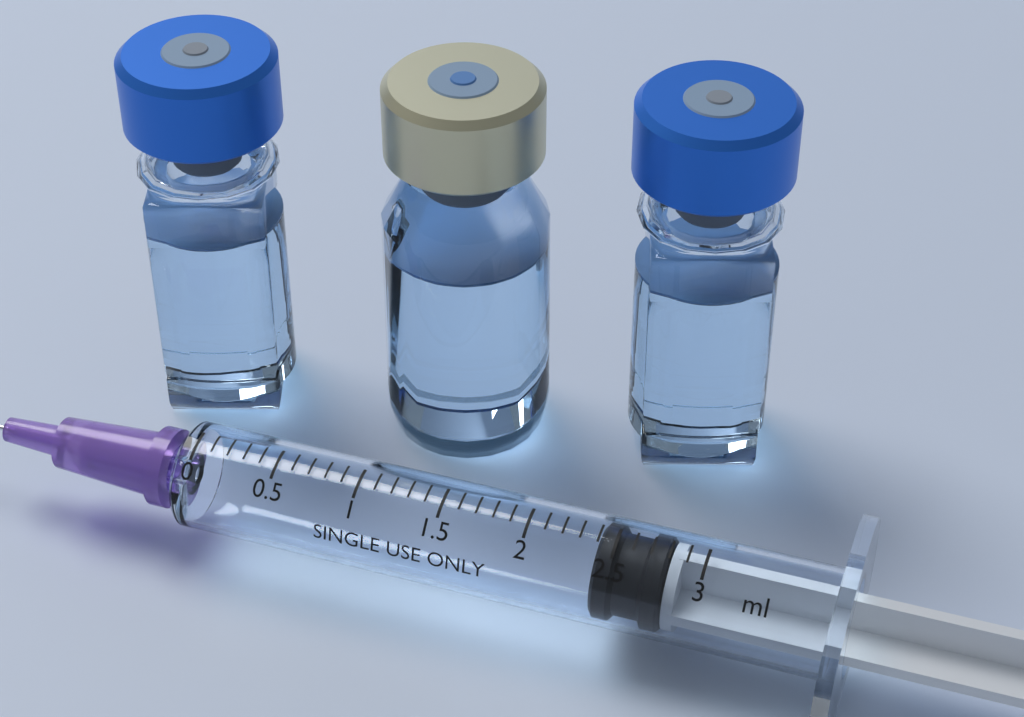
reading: 2.4 ml
